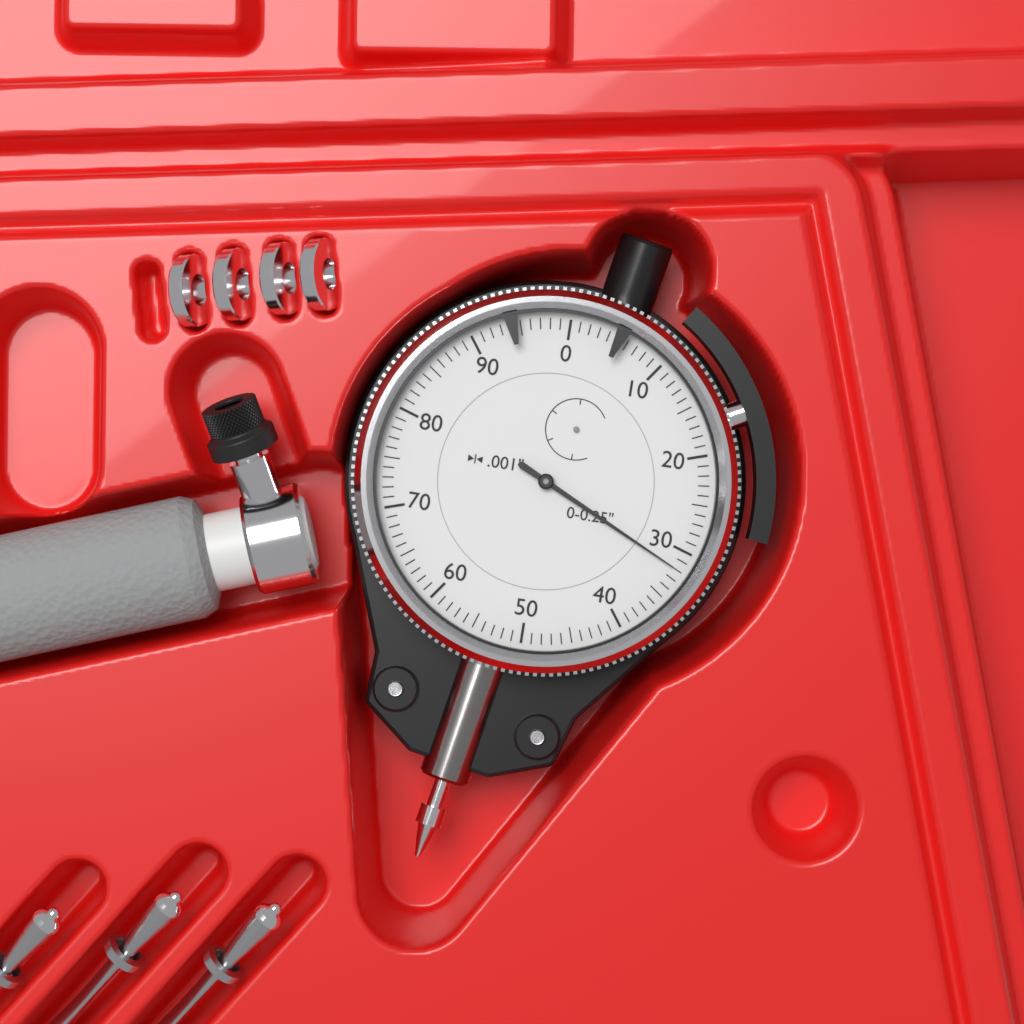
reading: 0.032 in
